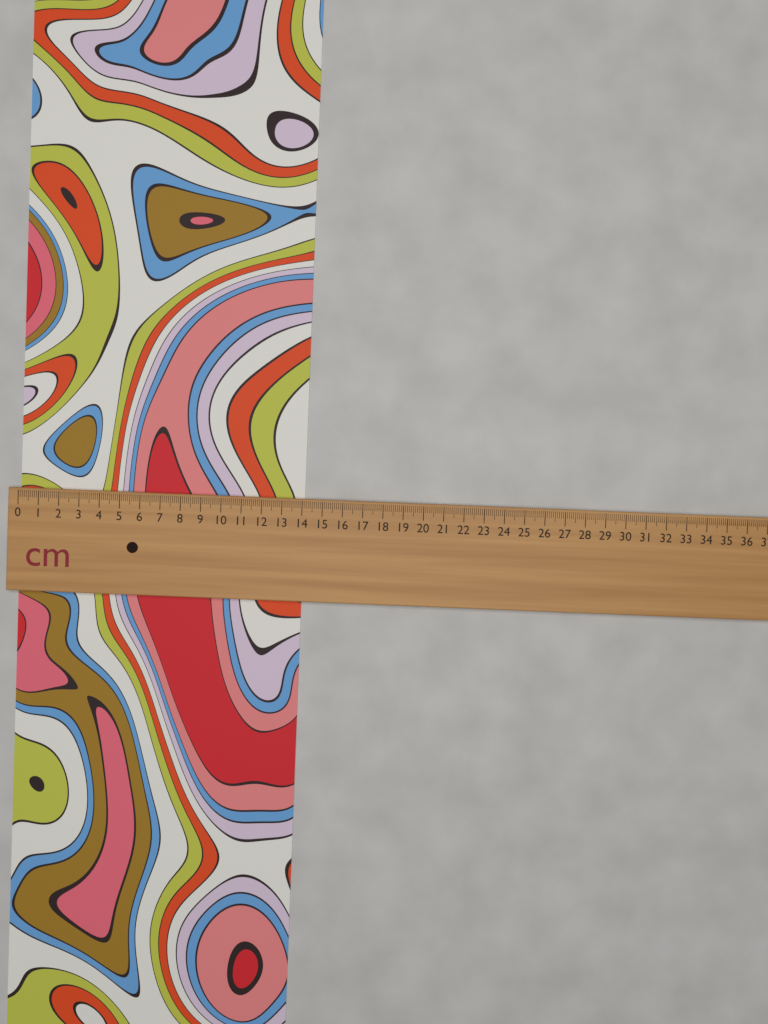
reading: 14.1 cm
